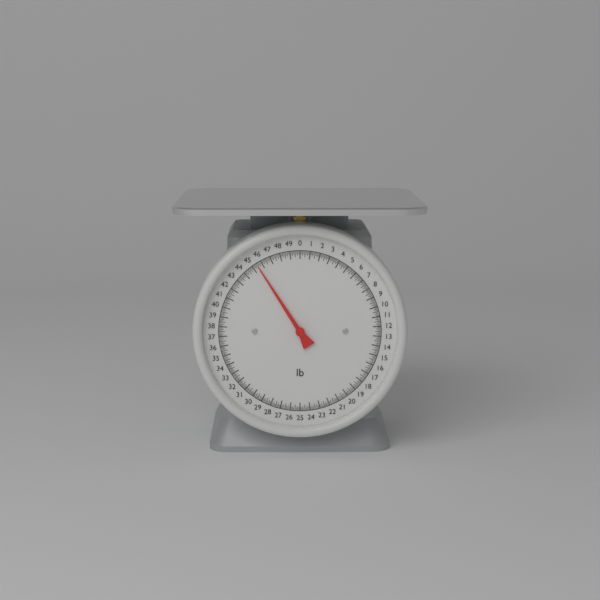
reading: 45.500 lb
